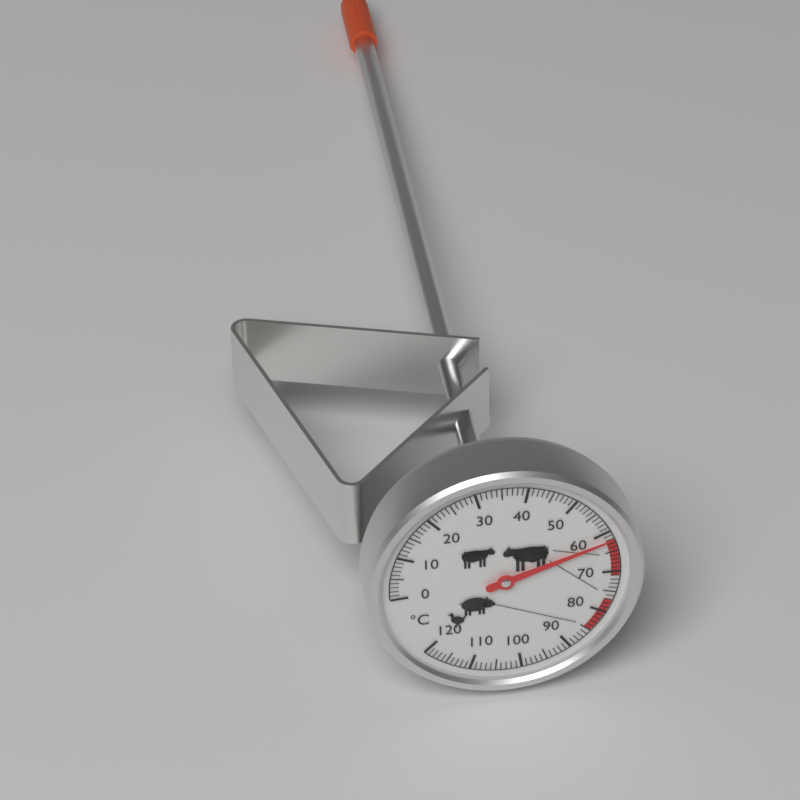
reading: 62 °C
